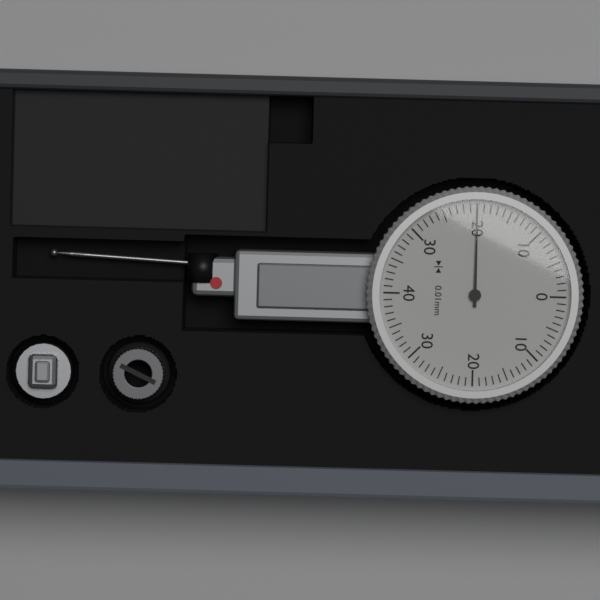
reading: 0.20 mm
